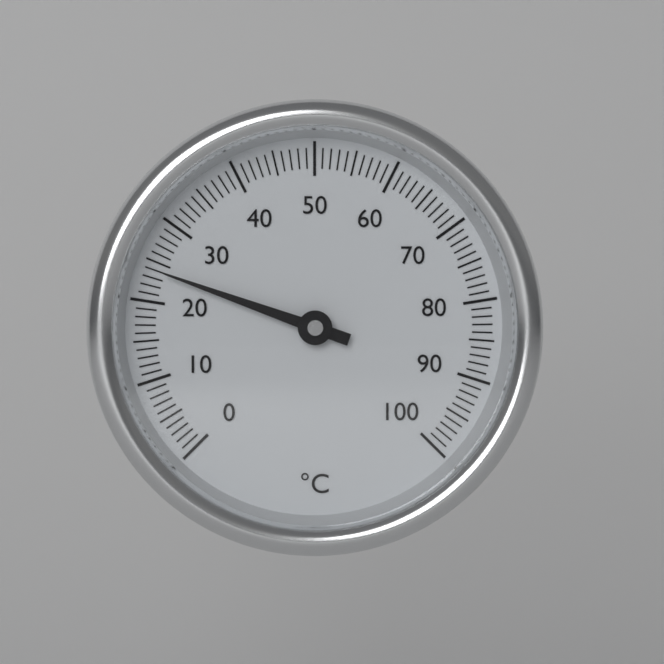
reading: 24 °C
